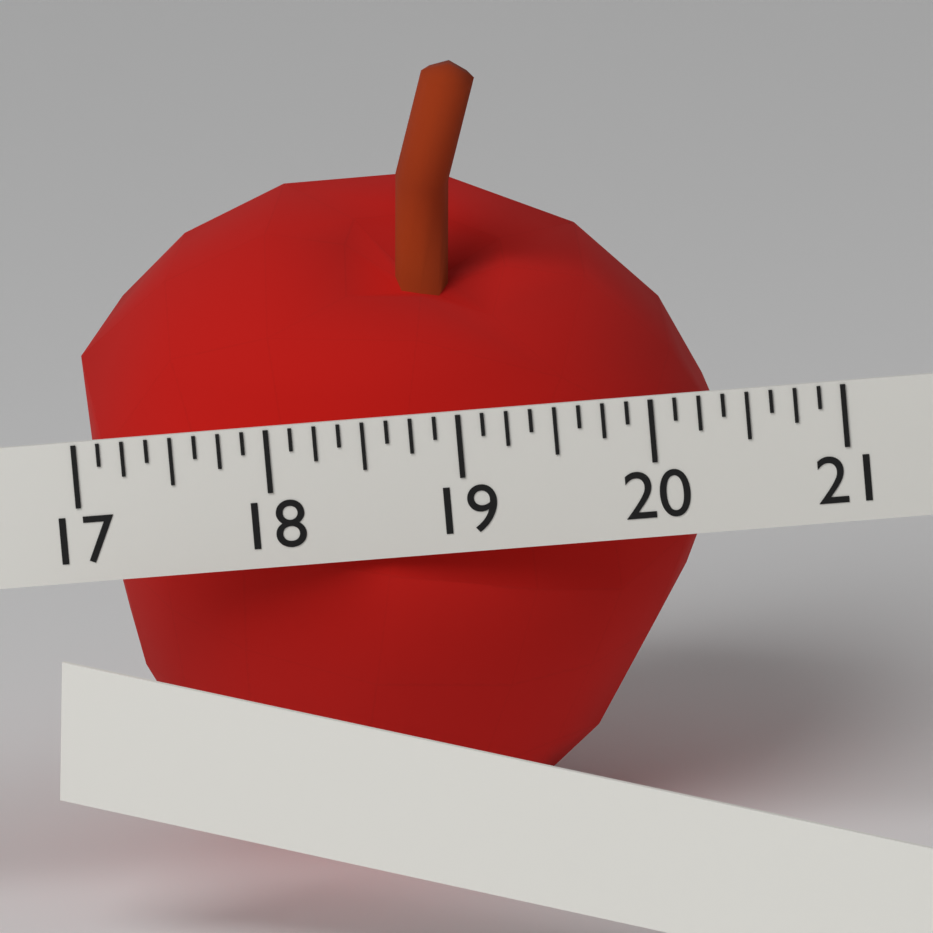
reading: 20.375 (no unit)
